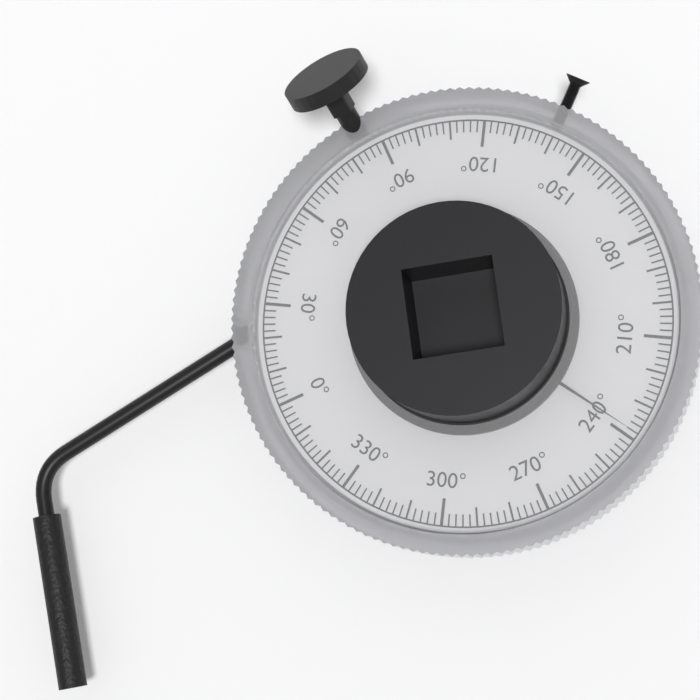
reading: 238 °
